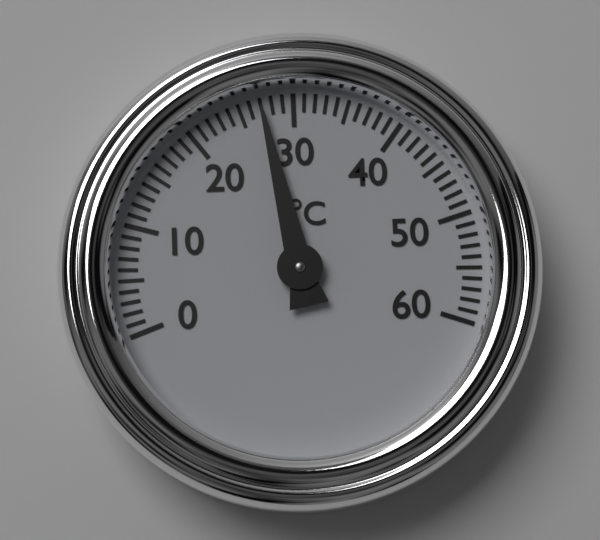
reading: 27 °C
